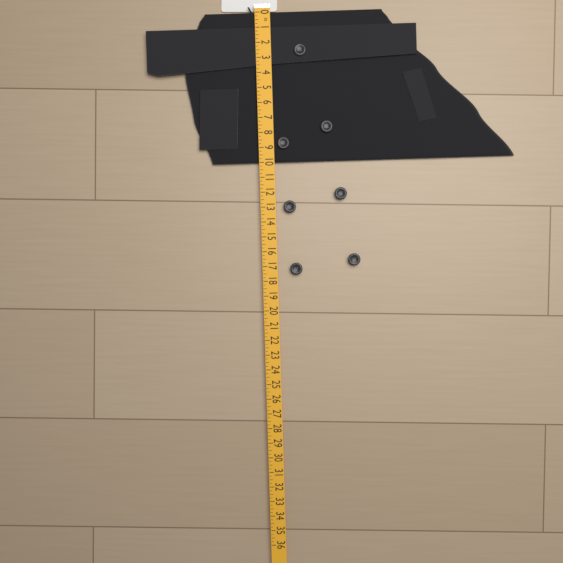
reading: 10.00 in
